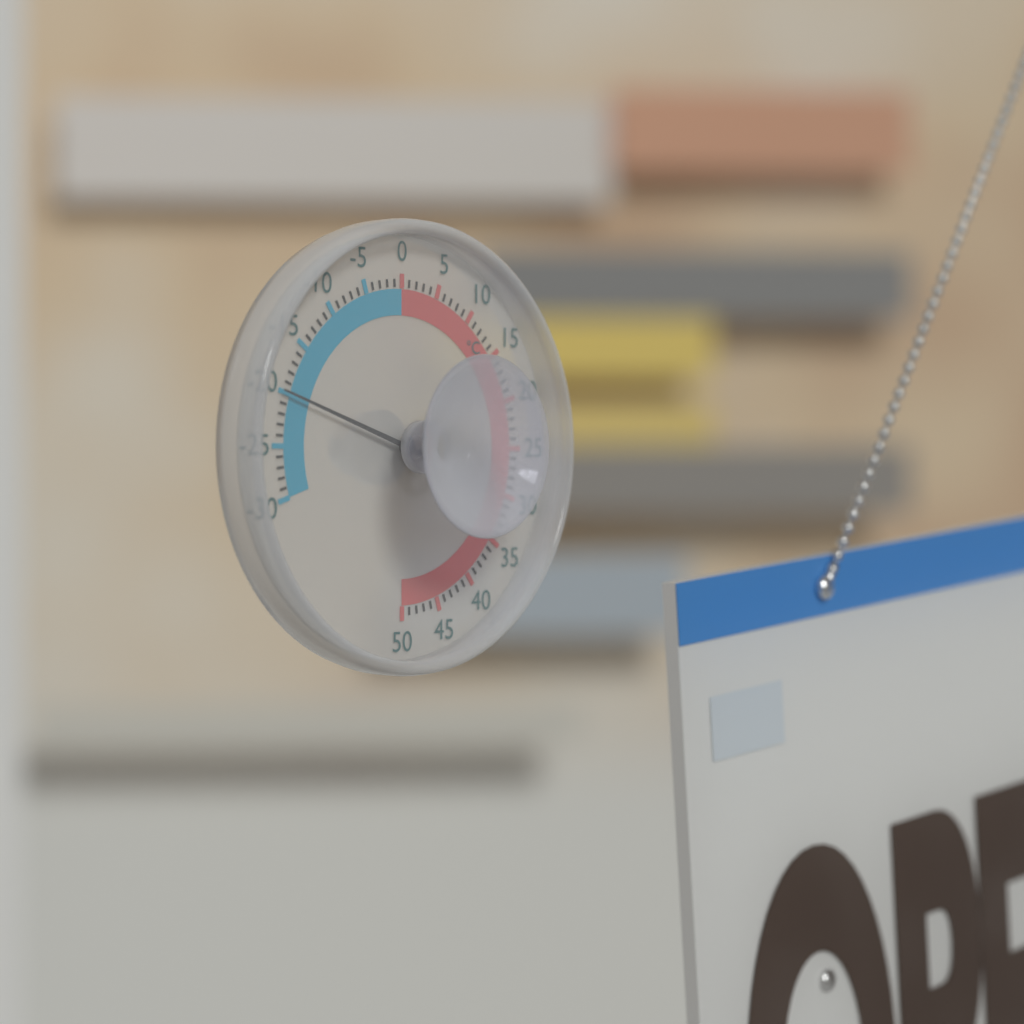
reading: -20 °C
